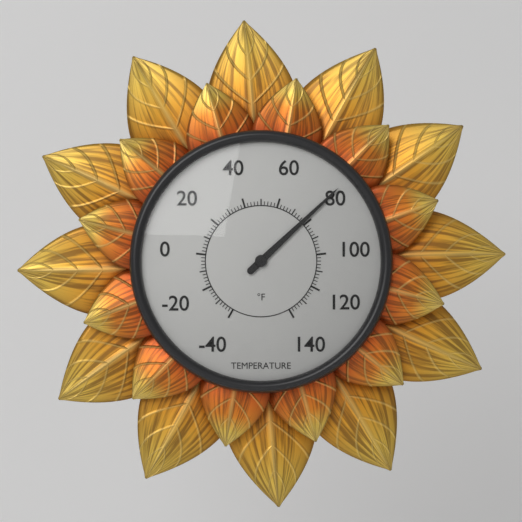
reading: 78 °F
